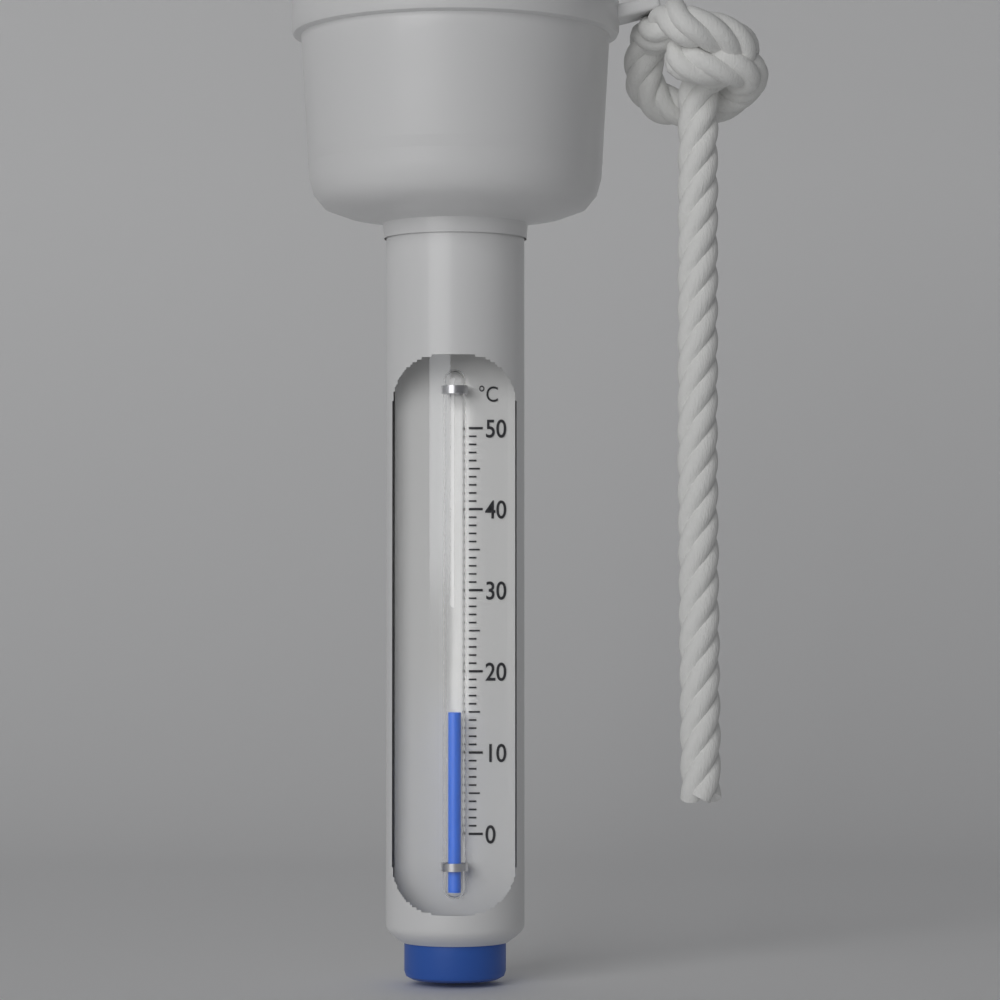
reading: 15 °C
